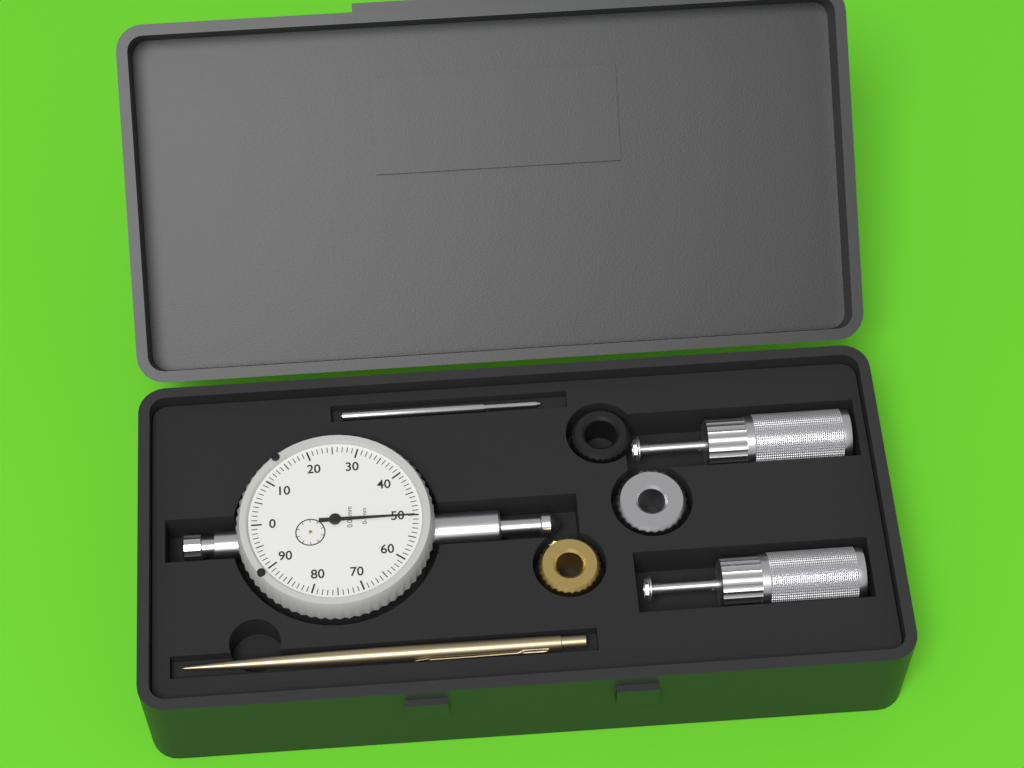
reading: 0.50 mm
